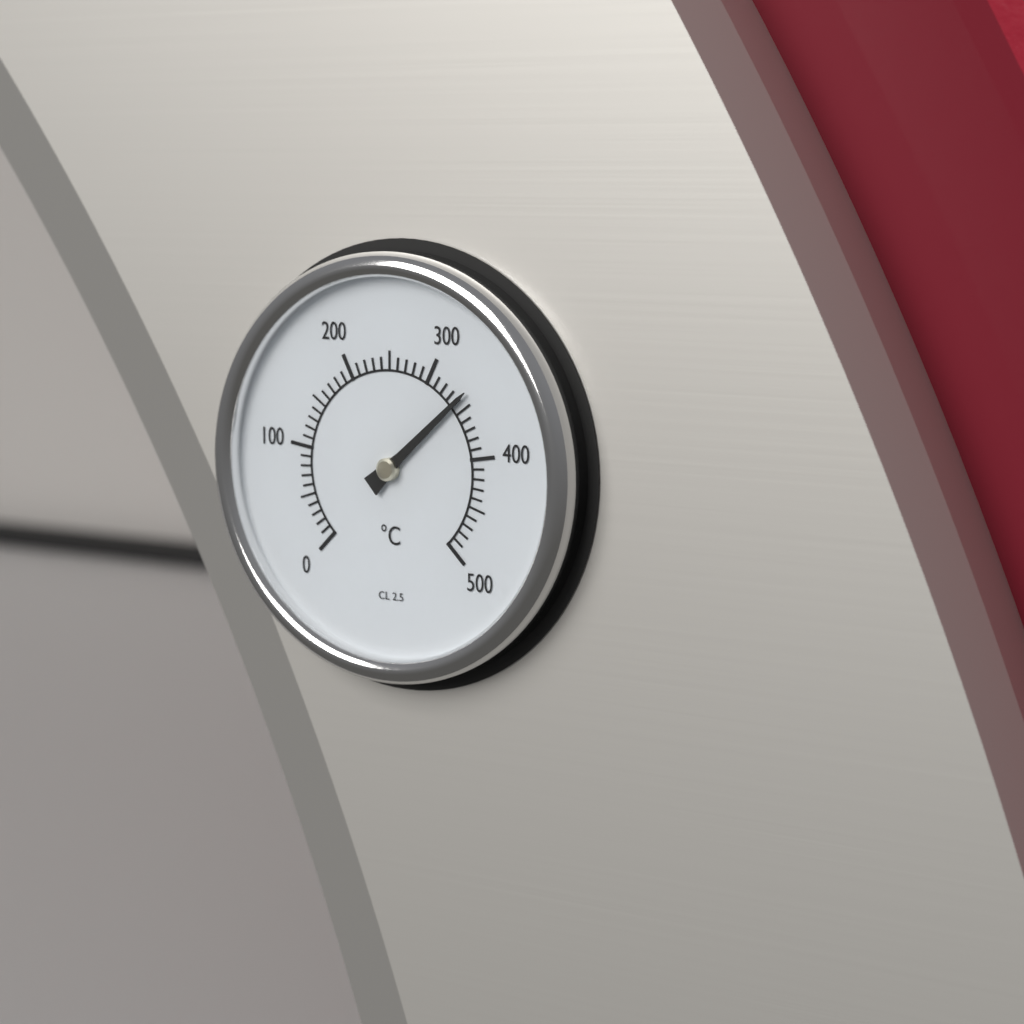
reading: 340 °C
